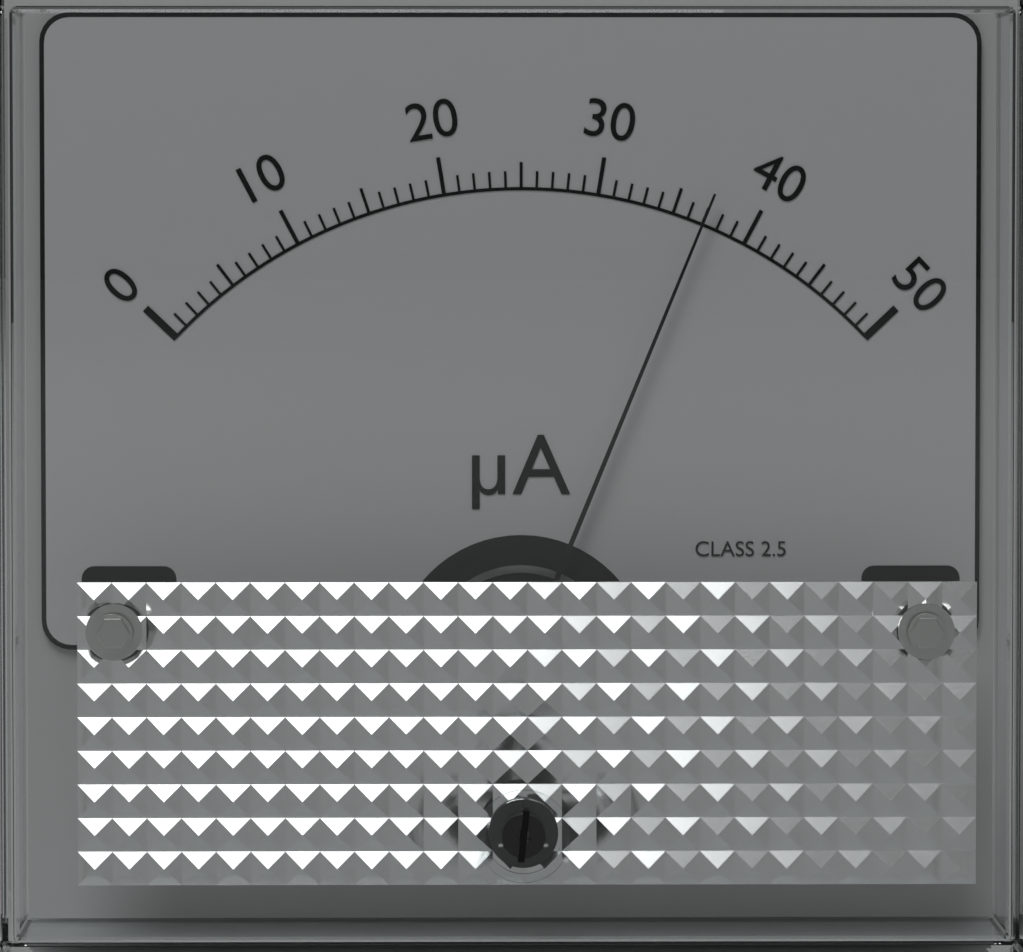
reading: 37 µA
